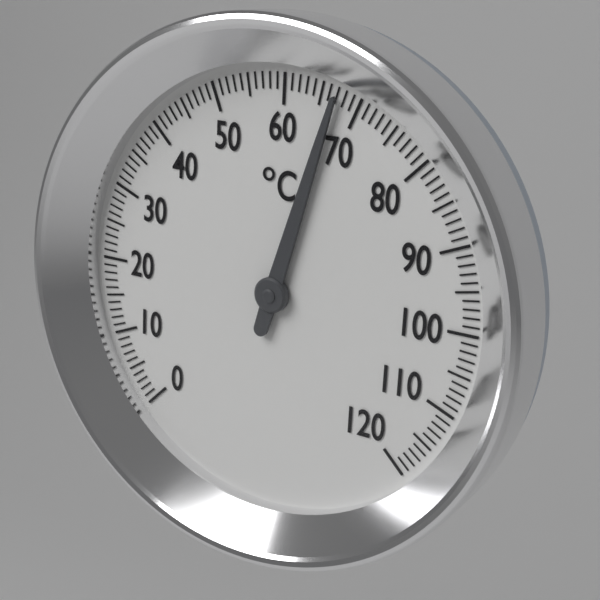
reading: 67 °C
